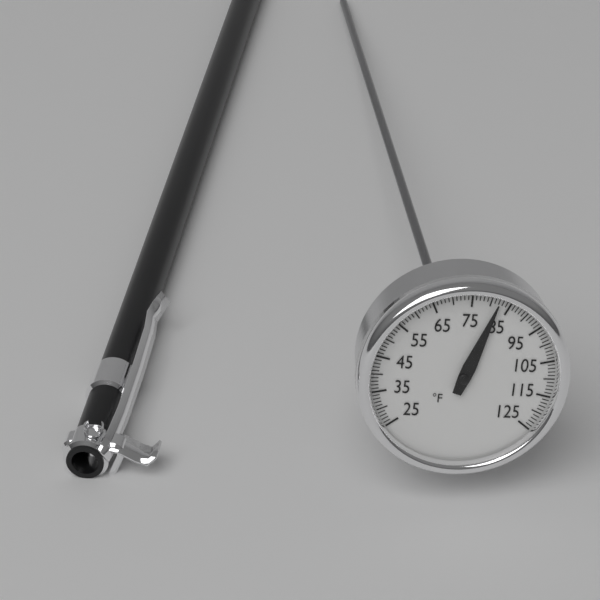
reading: 82 °F
